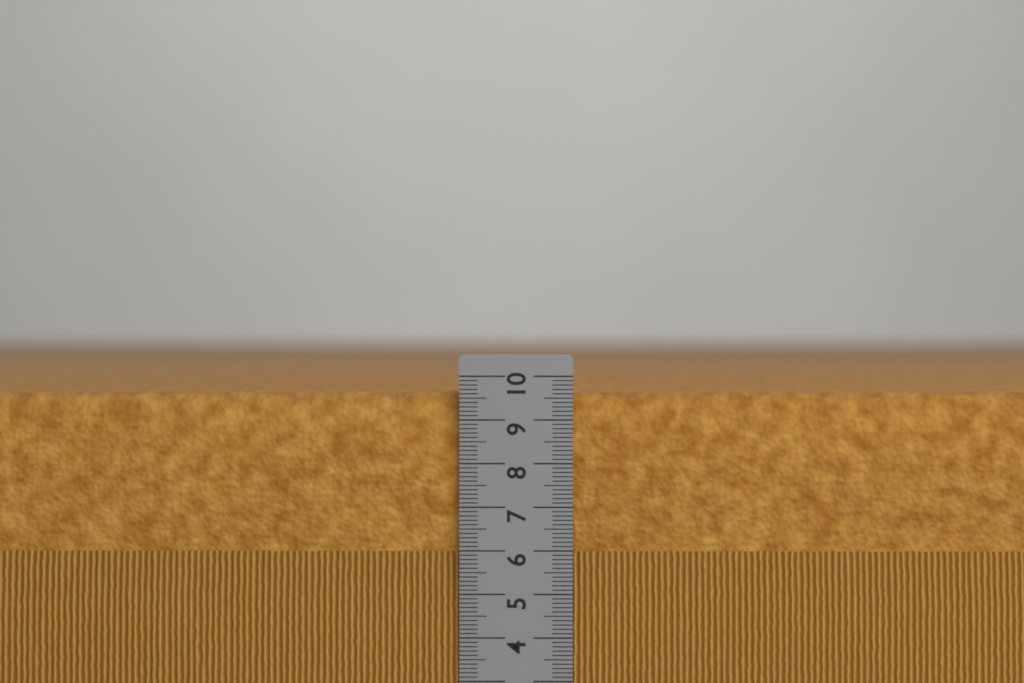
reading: 9.6 cm
